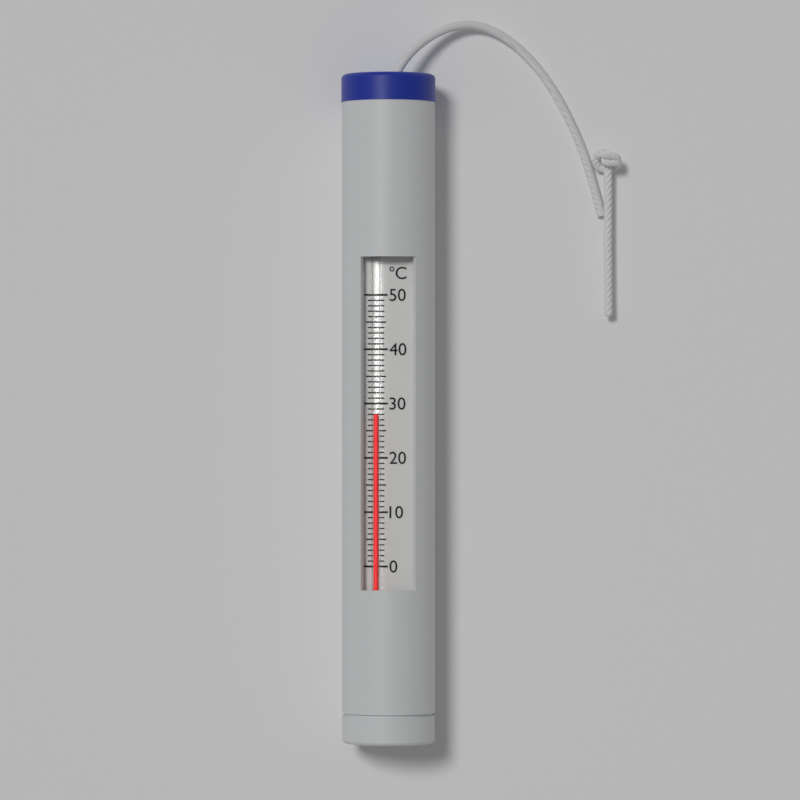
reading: 28 °C
